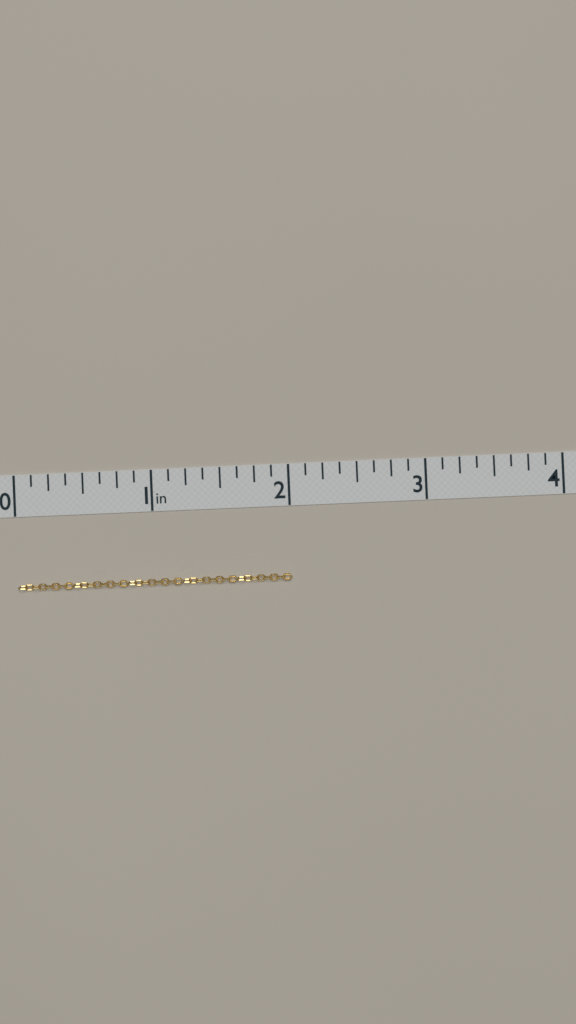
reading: 2.000 in
